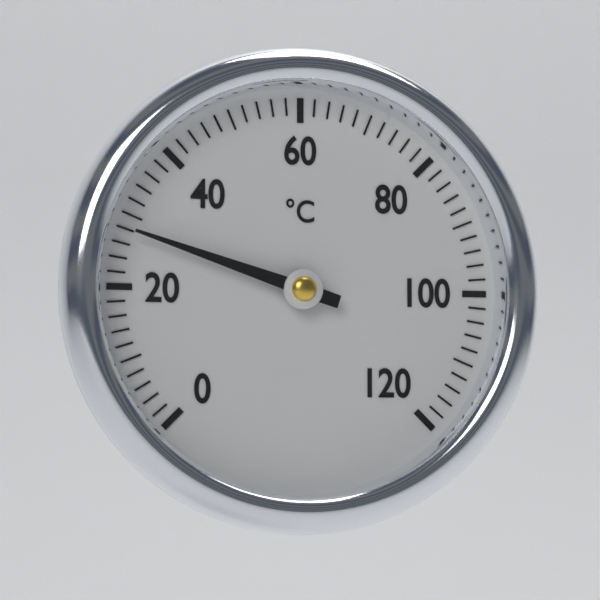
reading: 28 °C
